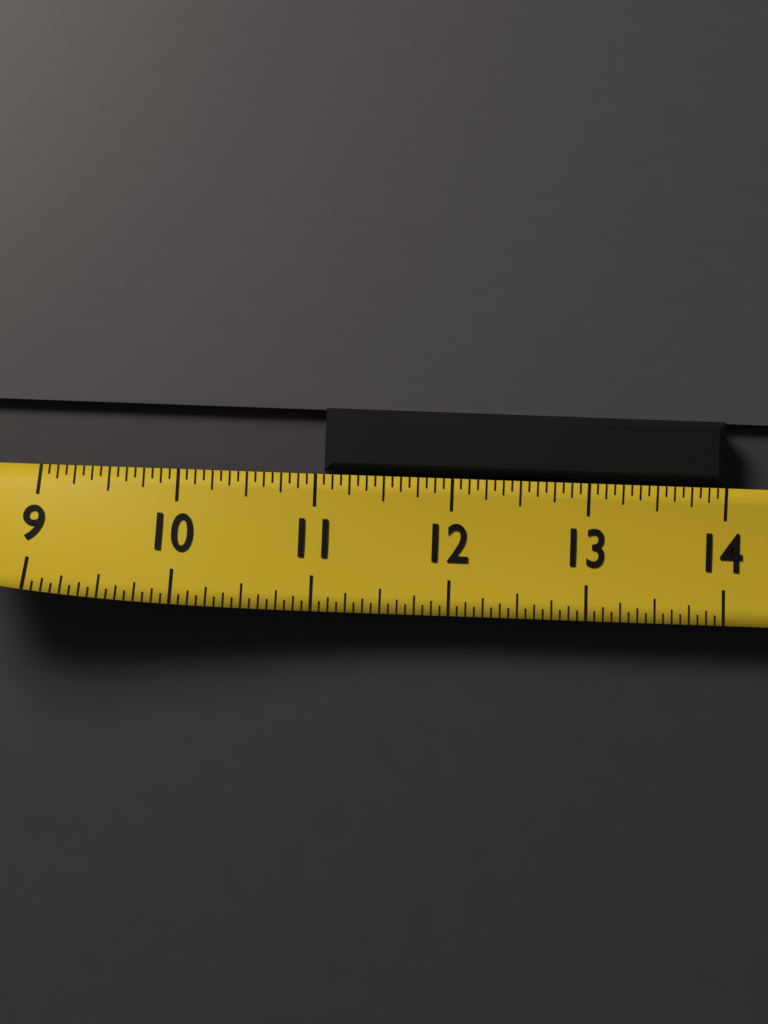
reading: 11.0625 (no unit)
